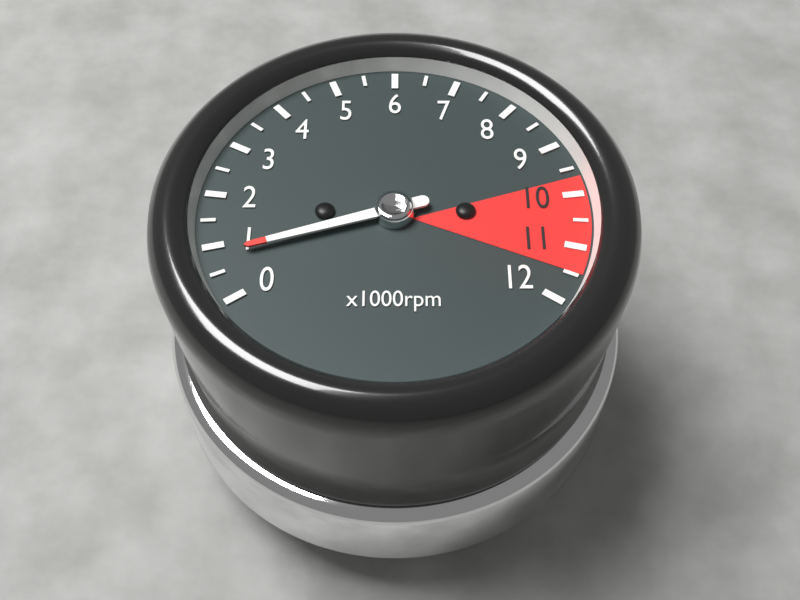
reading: 800 rpm
